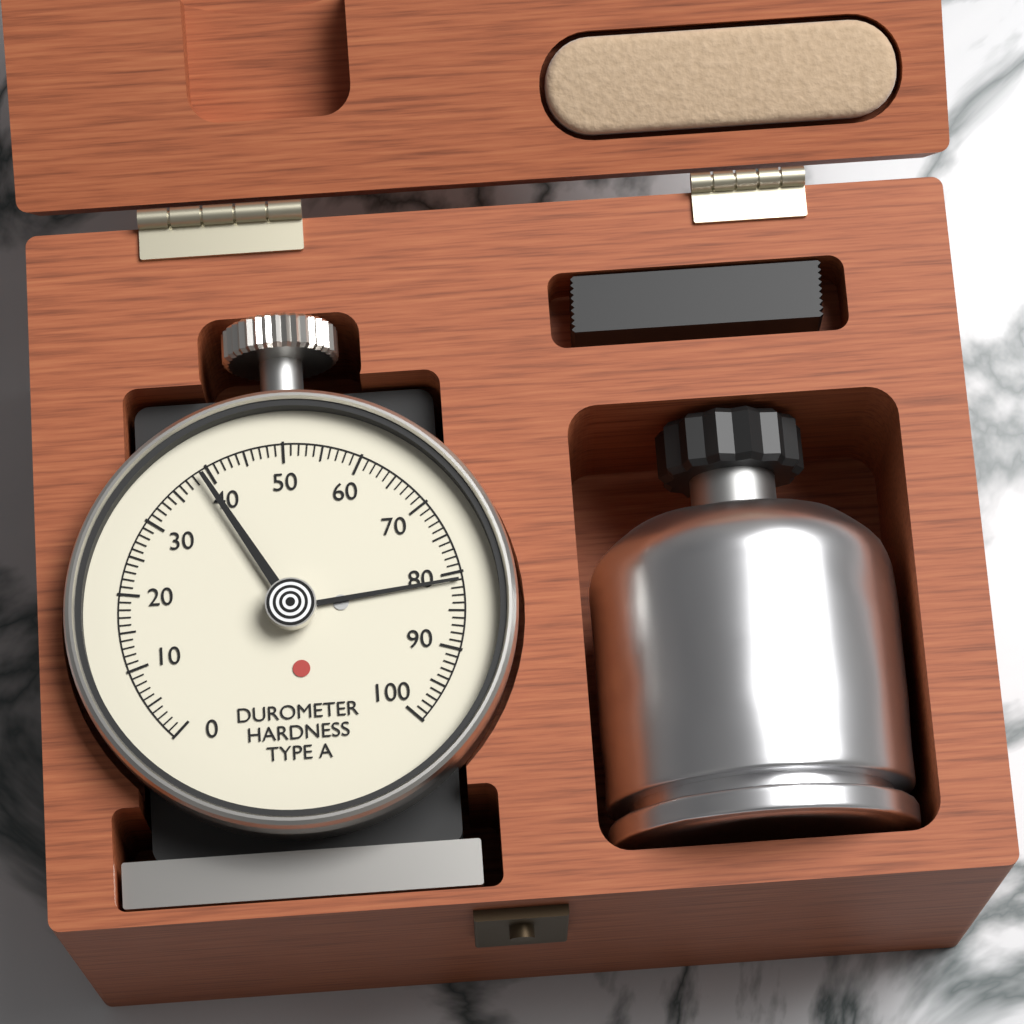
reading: 81 Shore A
